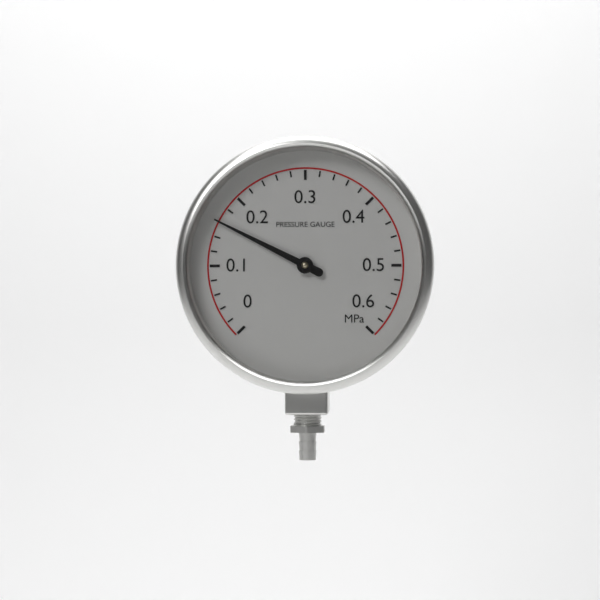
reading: 0.16 MPa
